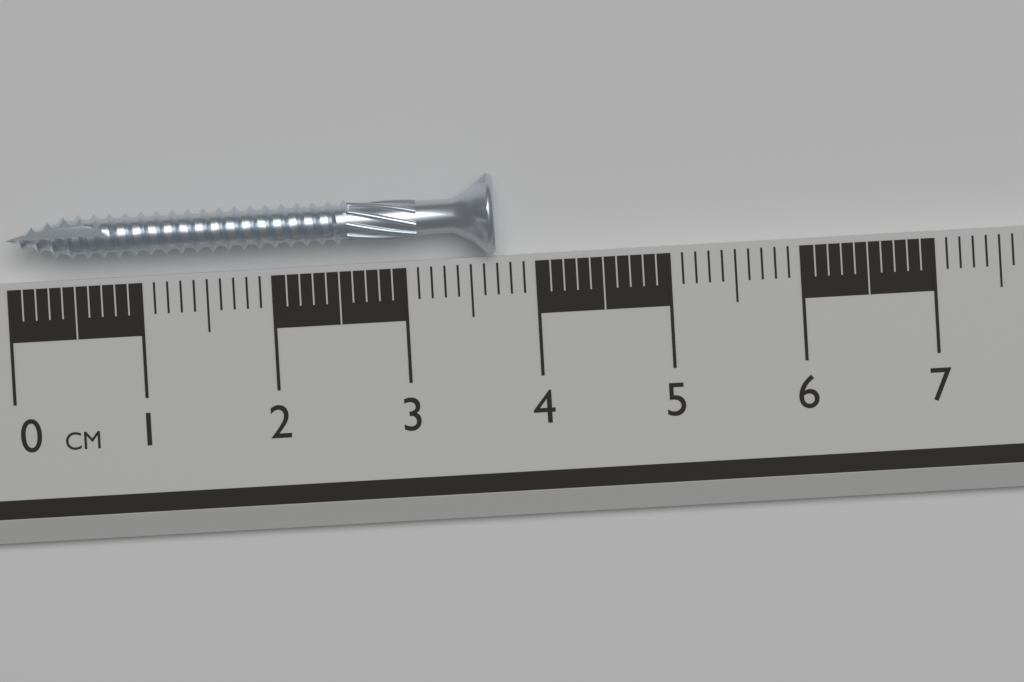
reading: 3.7 cm
